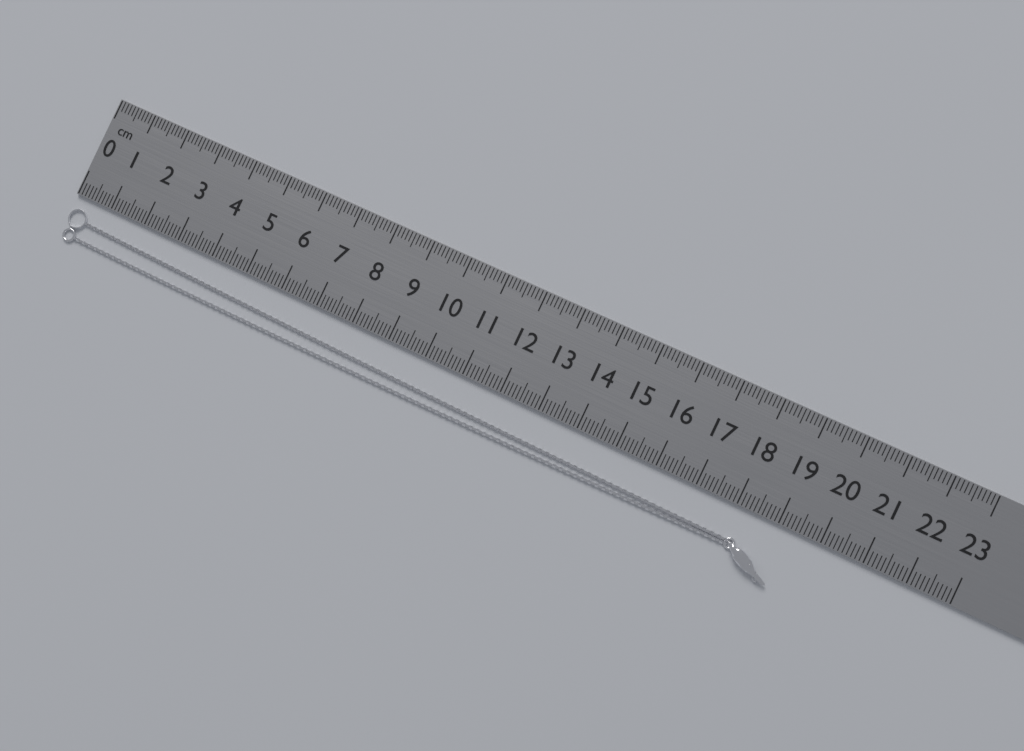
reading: 19.3 cm
